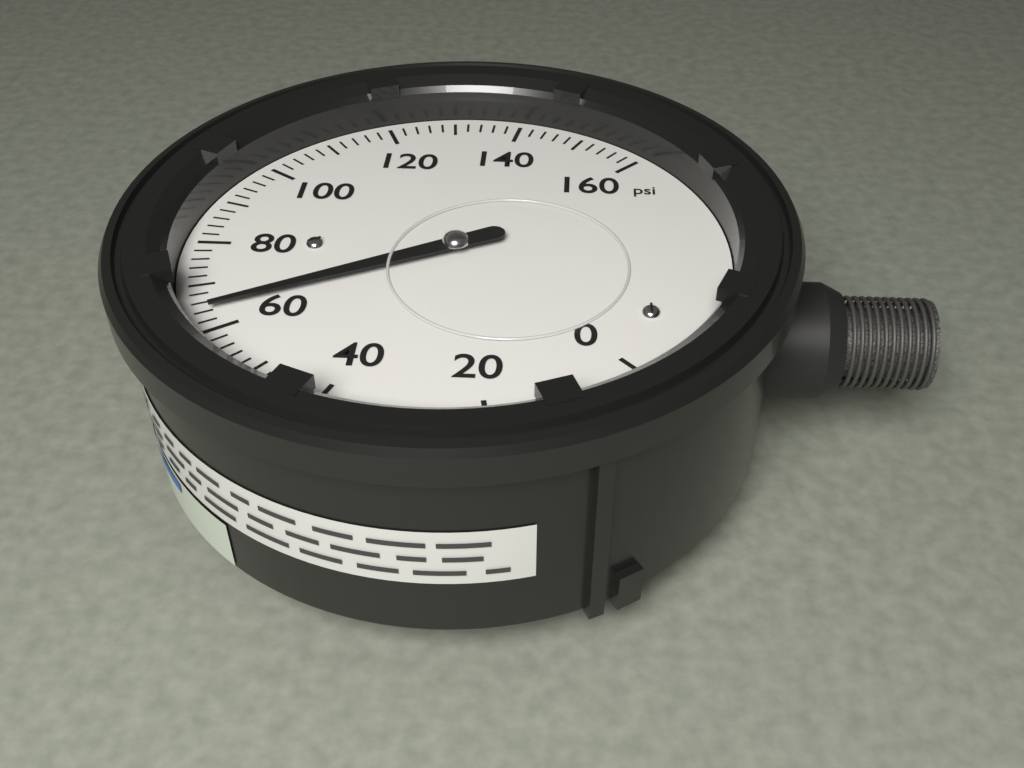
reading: 64 psi
